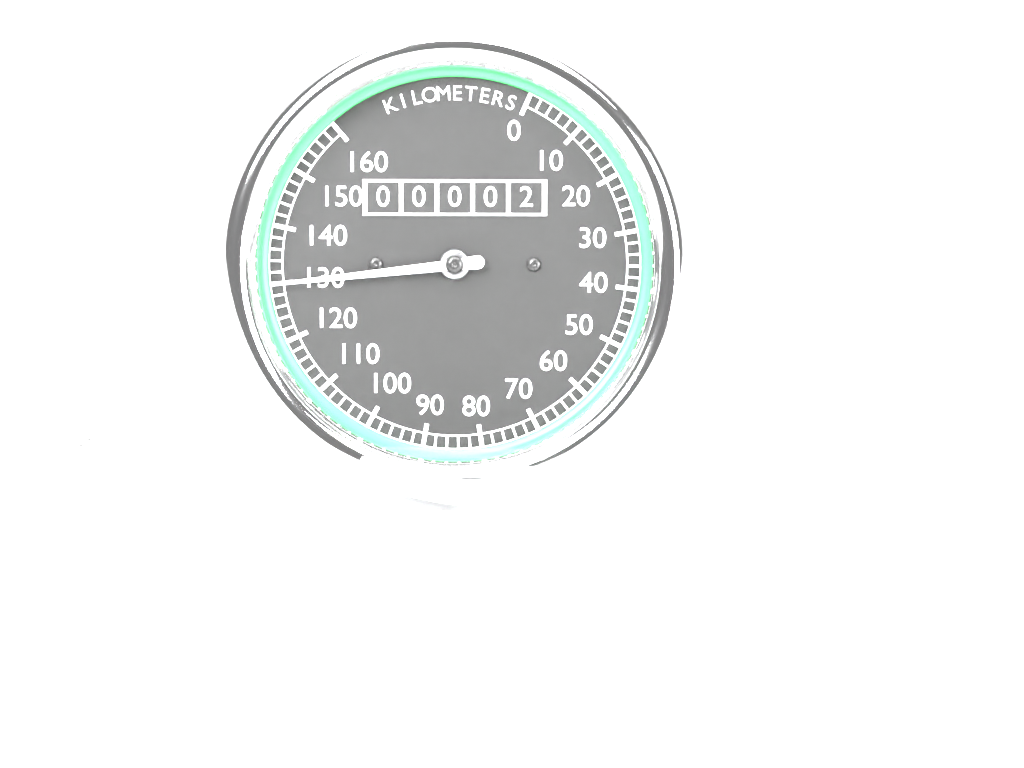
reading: 130 km/h
